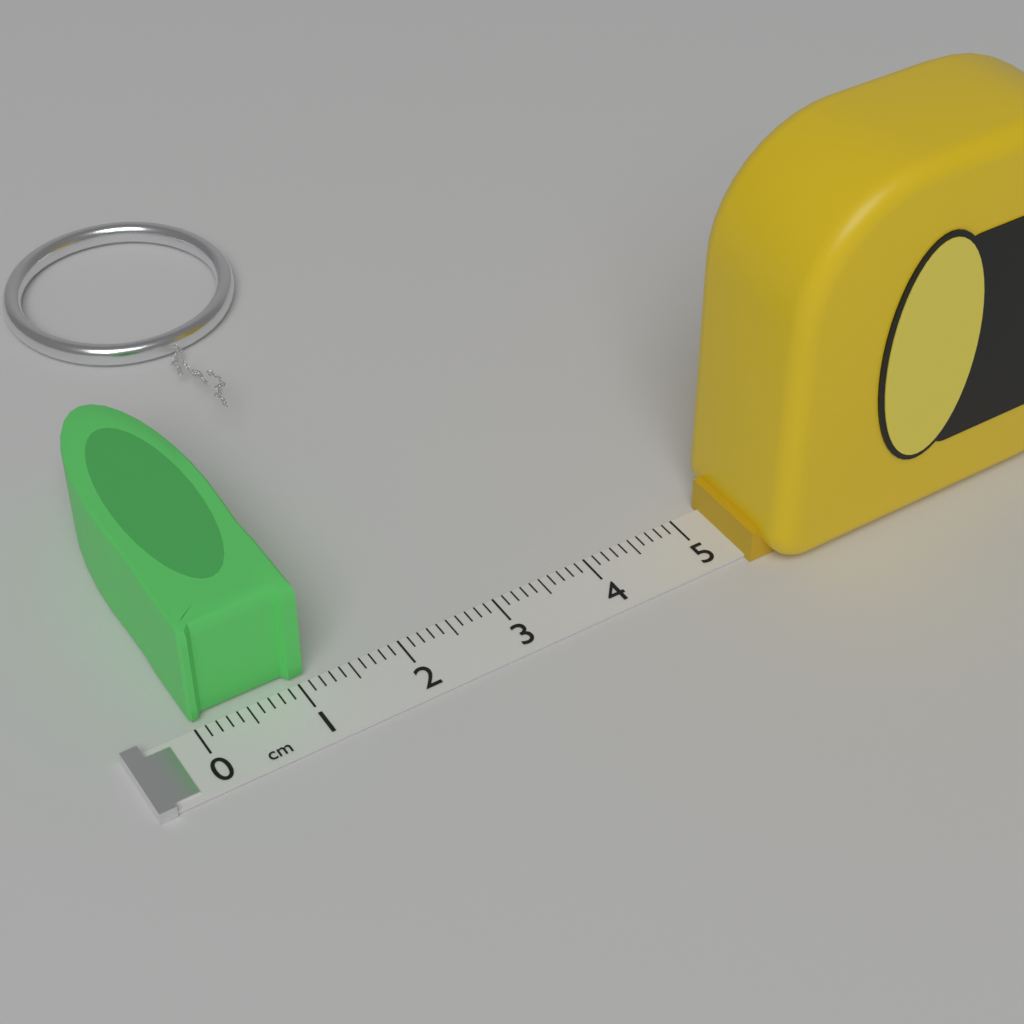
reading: 1.1 cm
